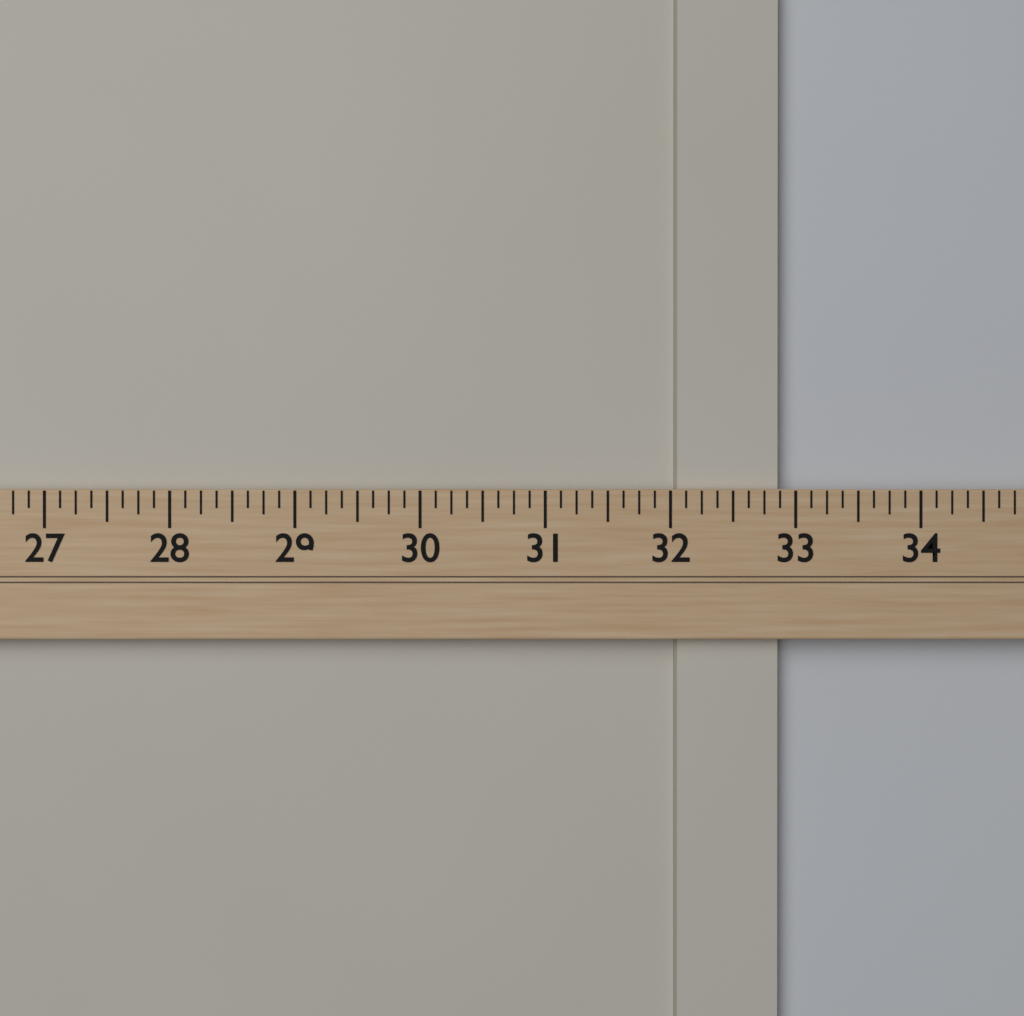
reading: 32.875 (no unit)
